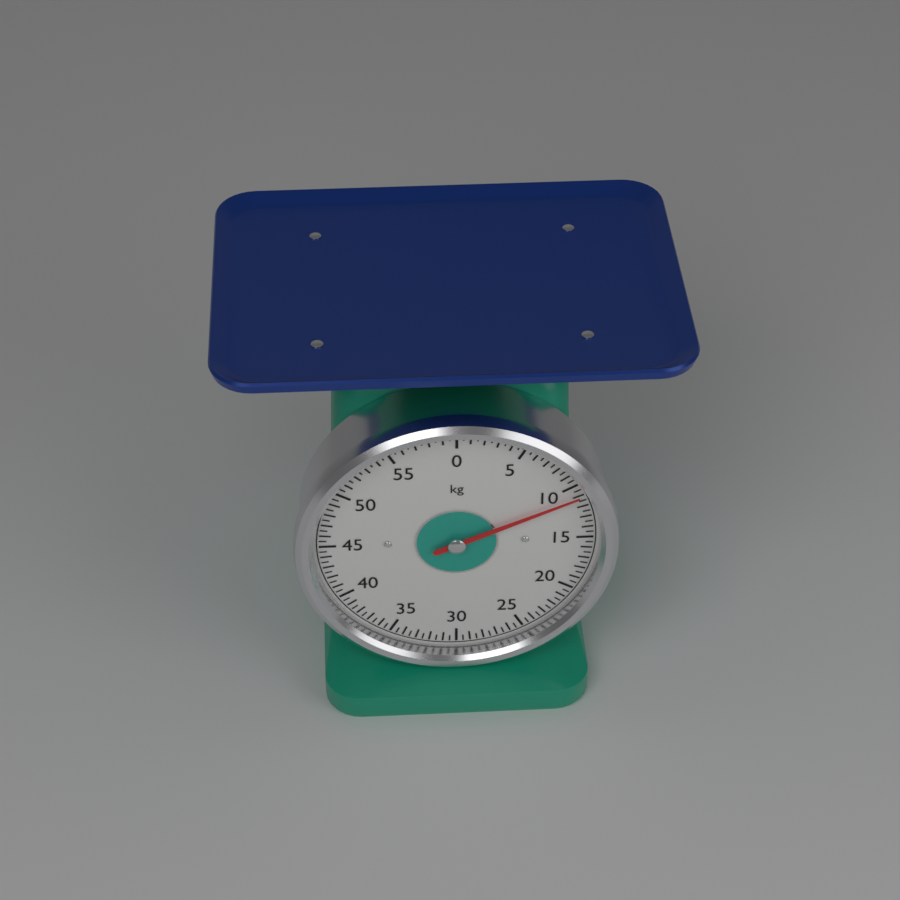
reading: 11.0 kg
